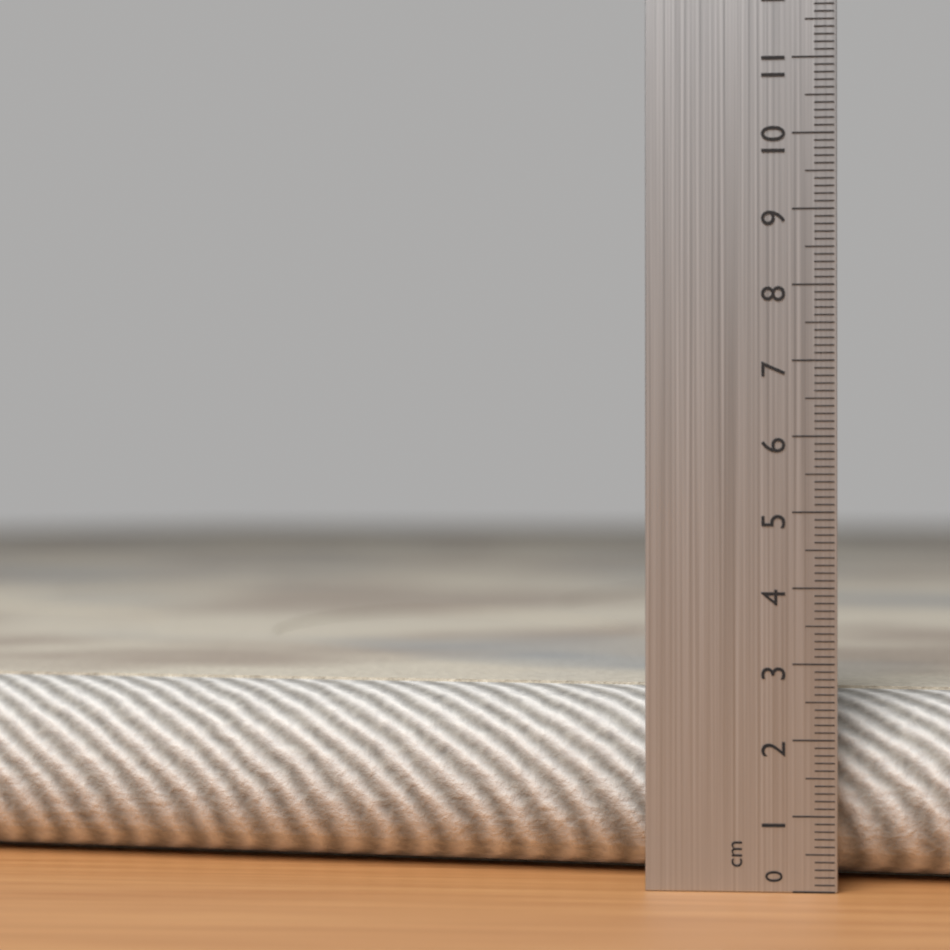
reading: 2.6 cm
